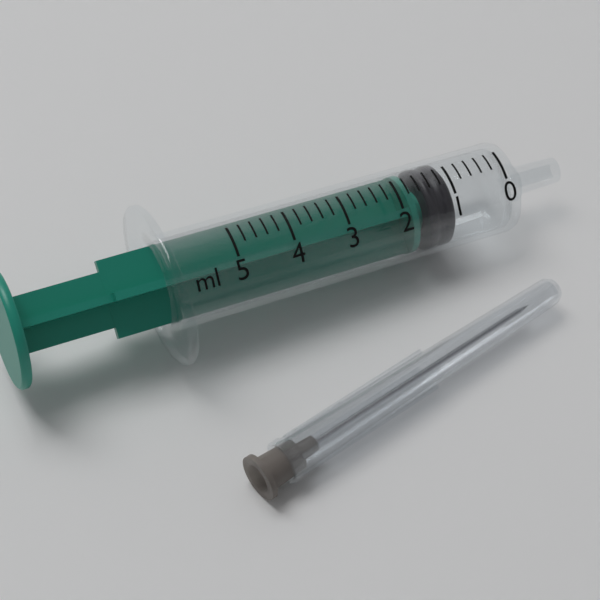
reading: 1.0 ml
